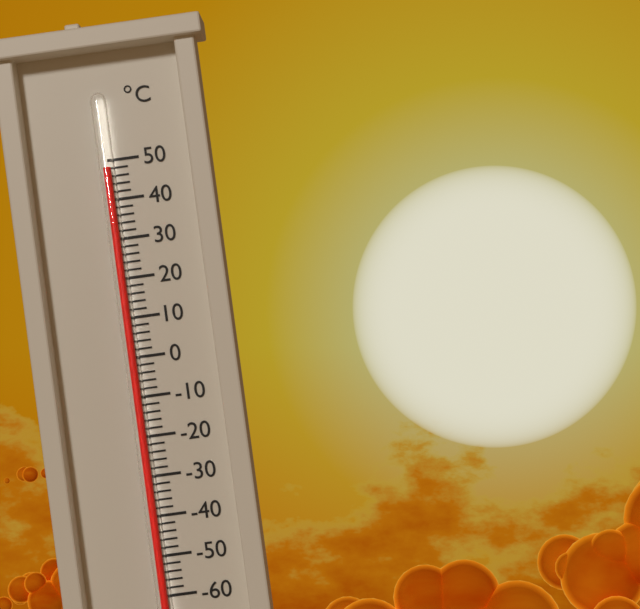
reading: 48 °C
